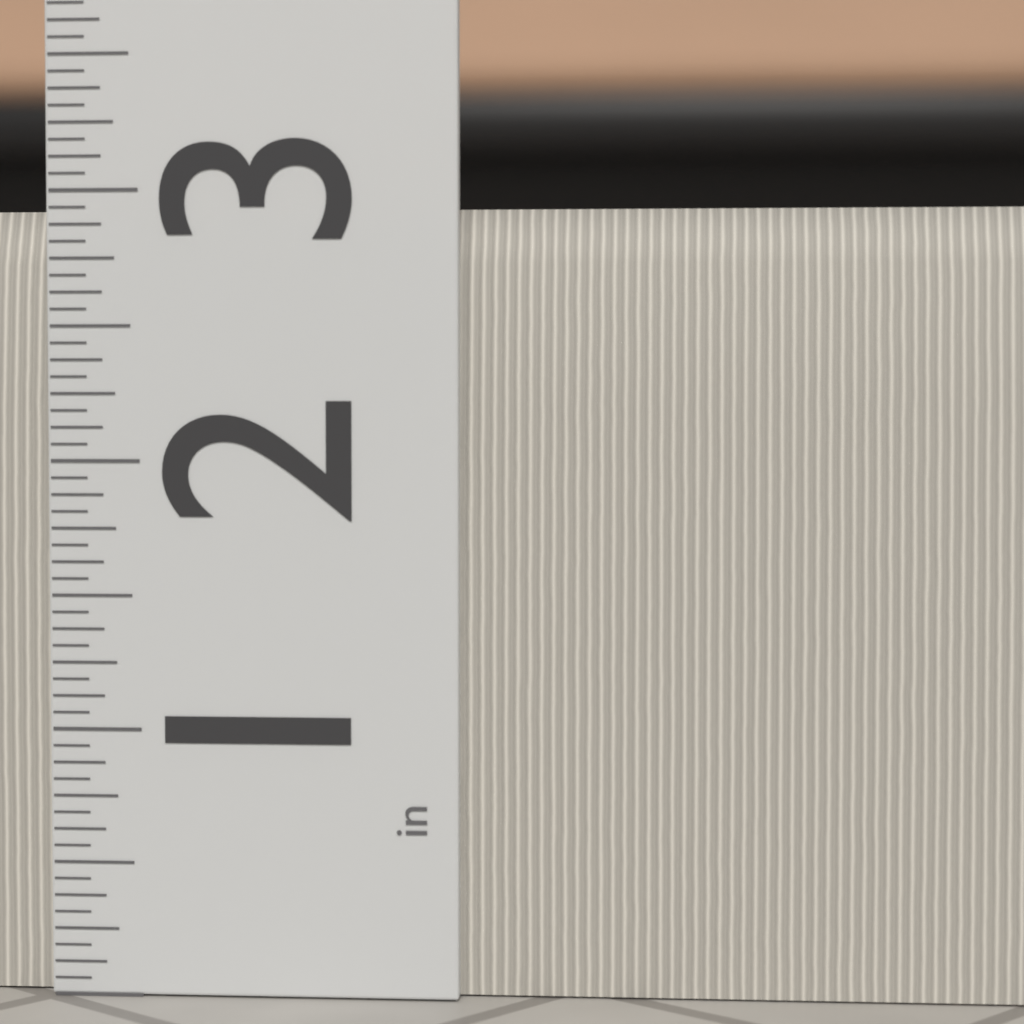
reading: 2.9375 in
